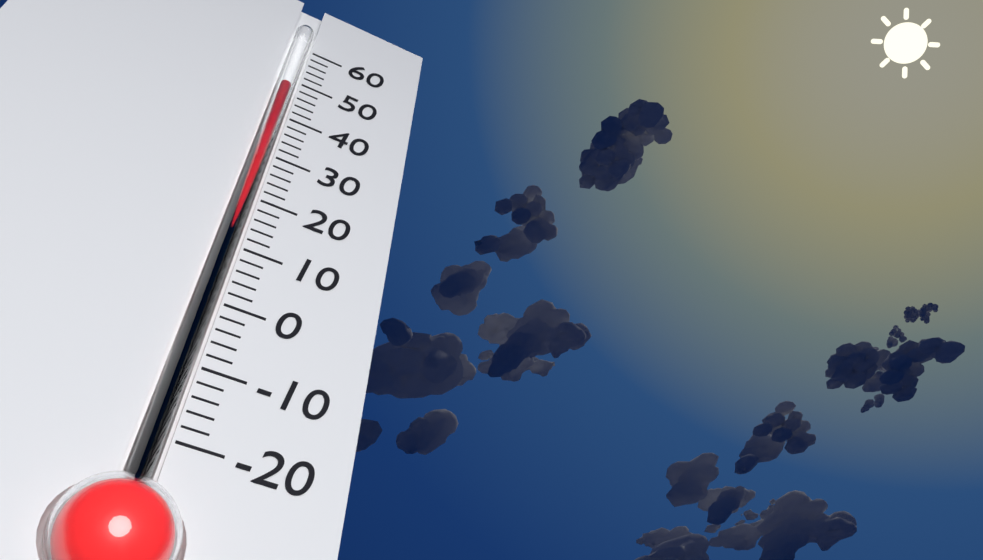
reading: 48 (no unit)
